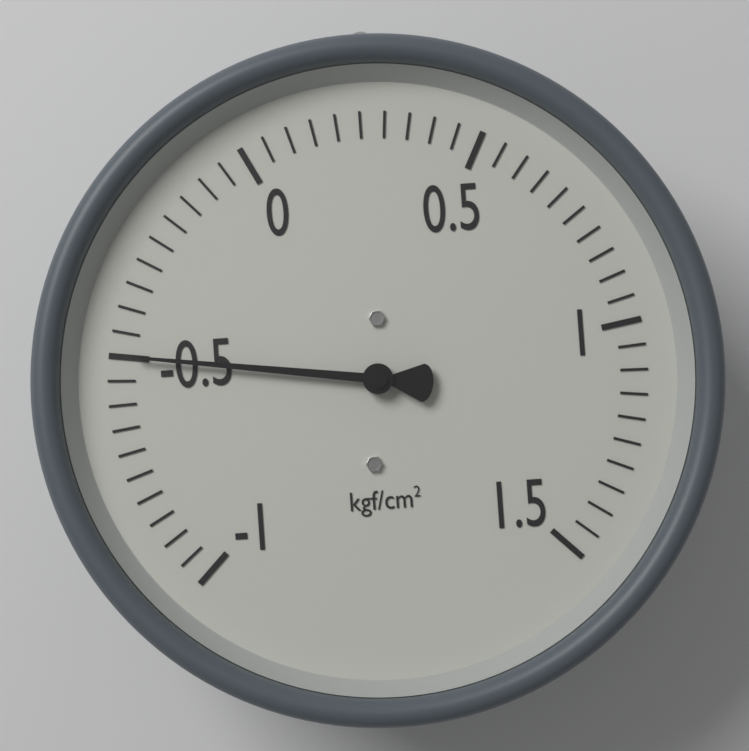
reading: -0.50 kgf/cm²
